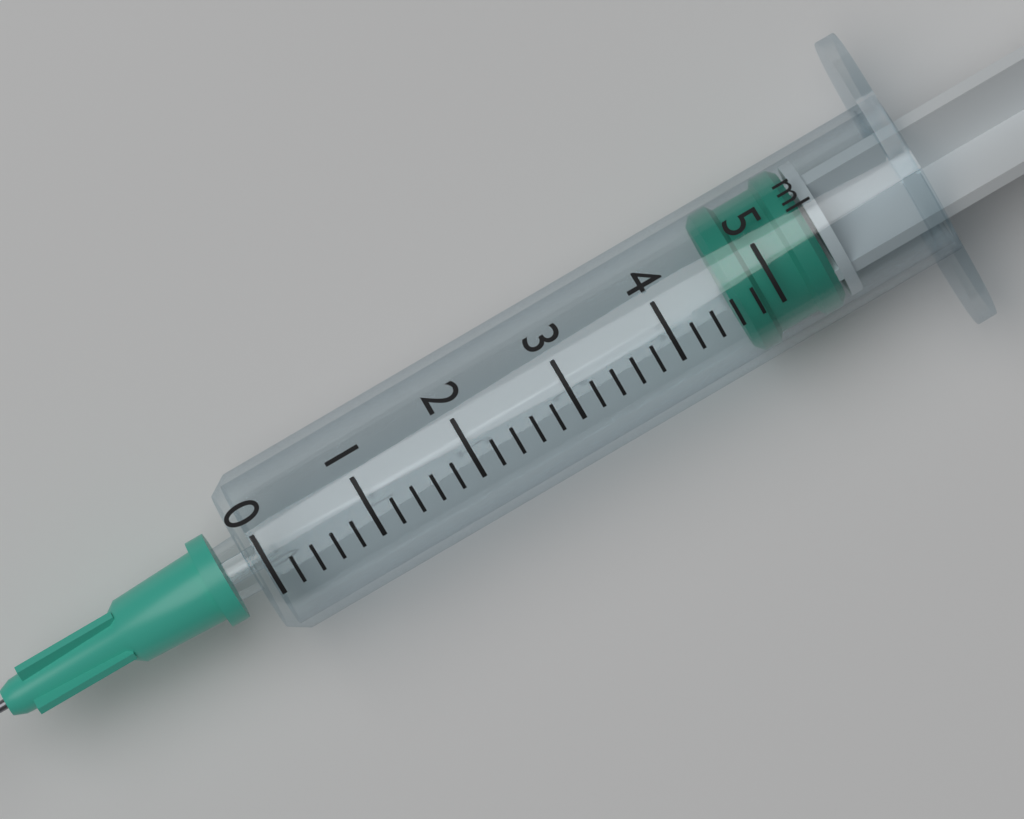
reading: 4.6 ml
